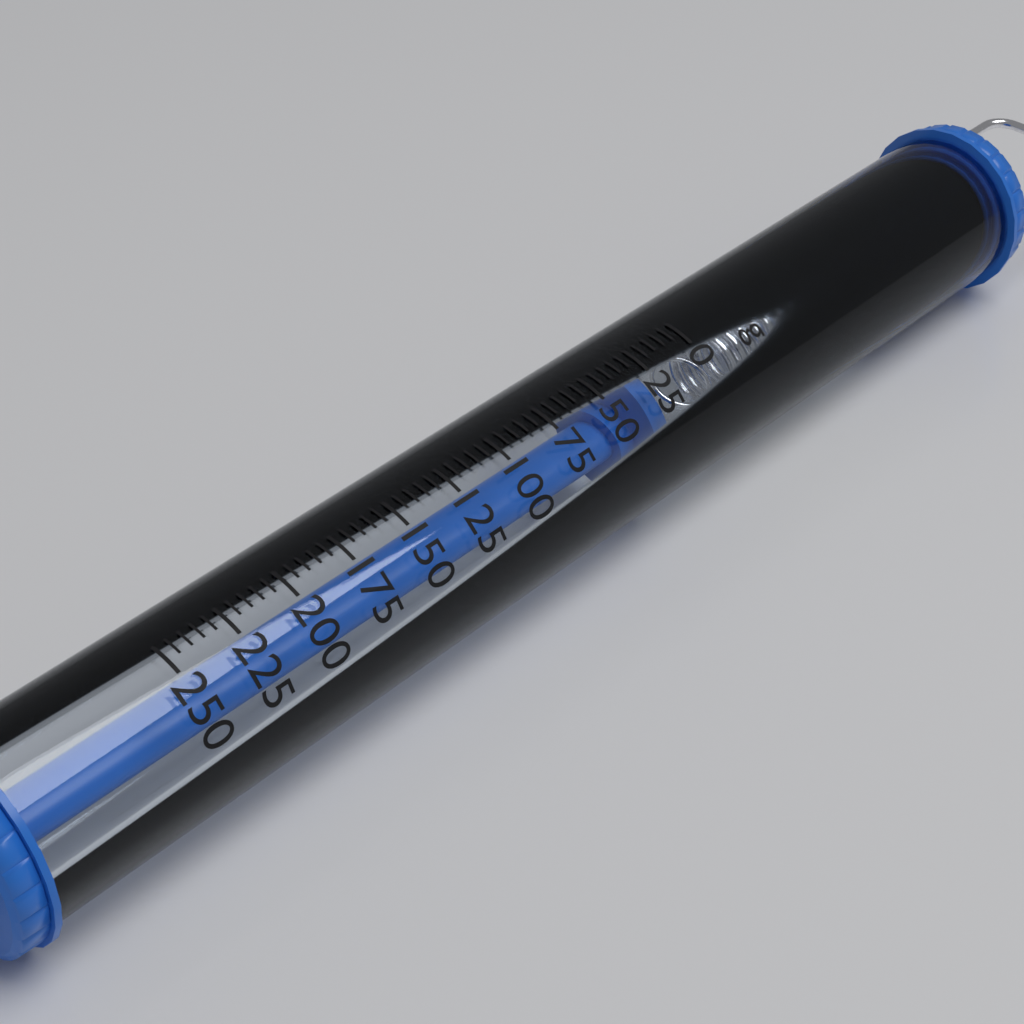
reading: 25 g
